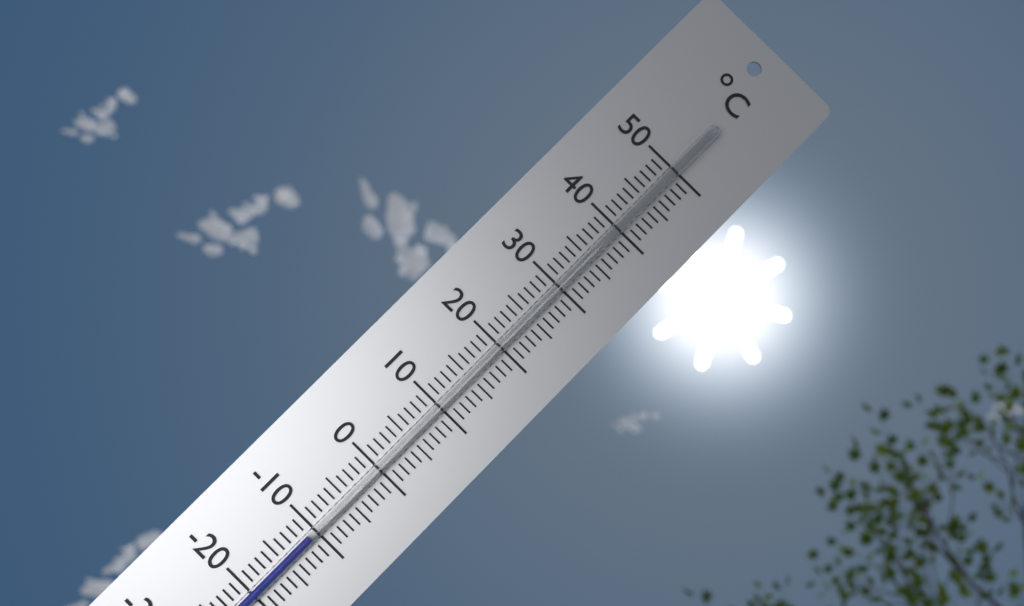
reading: -11 °C
